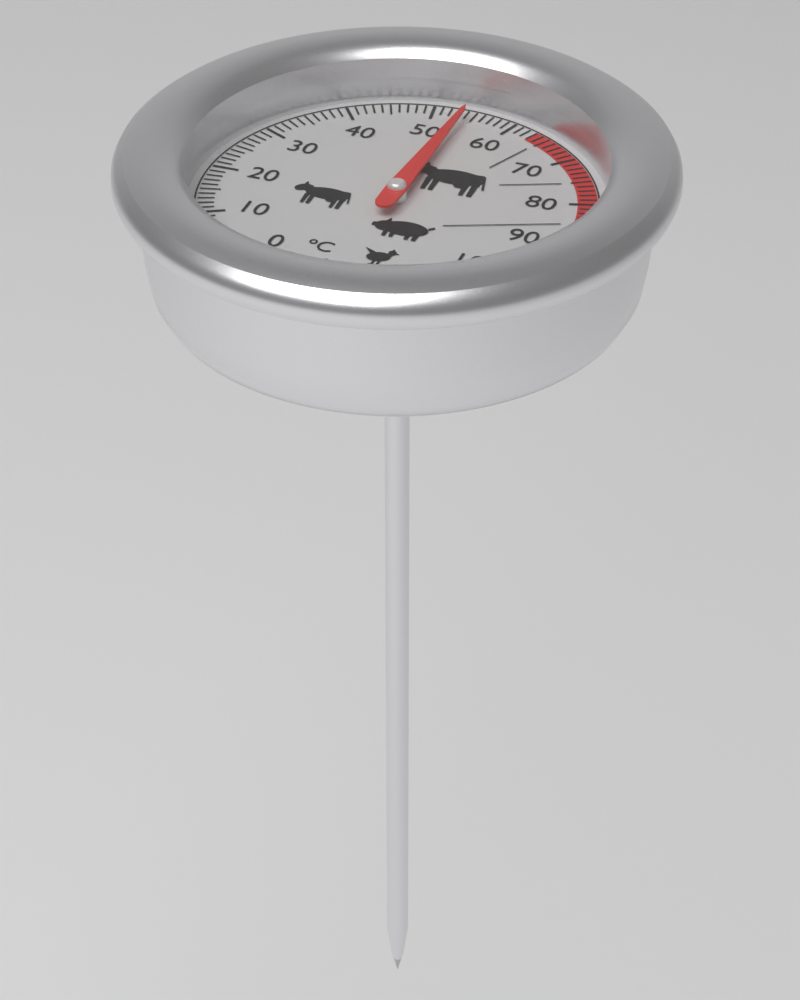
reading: 54 °C
